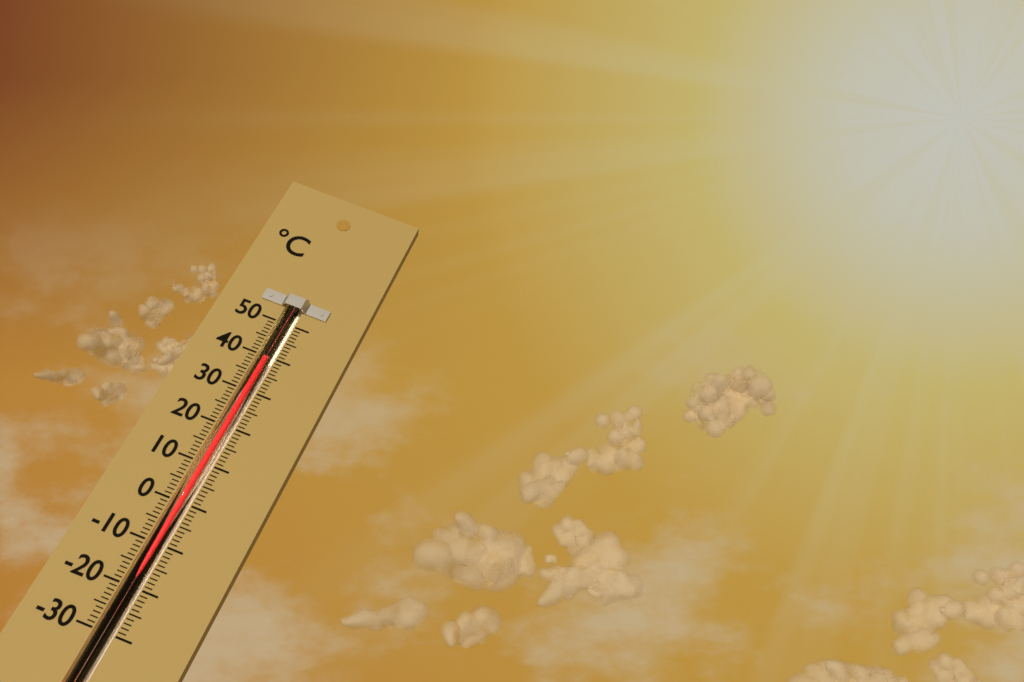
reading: 39 °C
